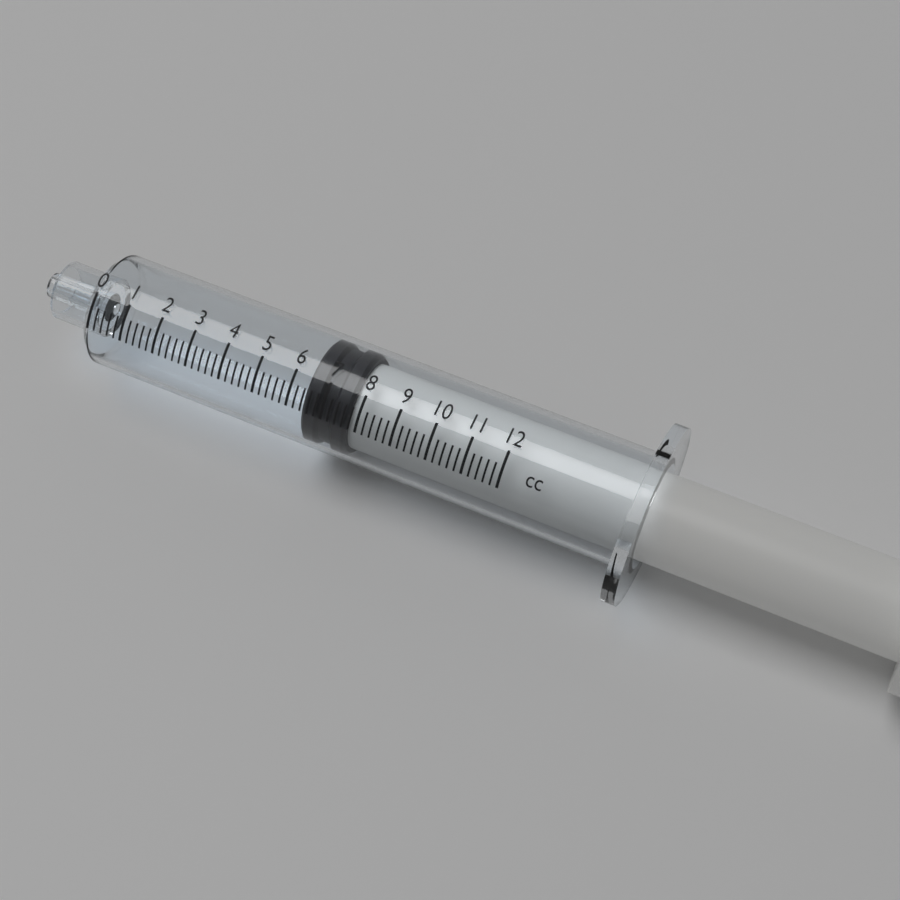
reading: 6.4 cc
